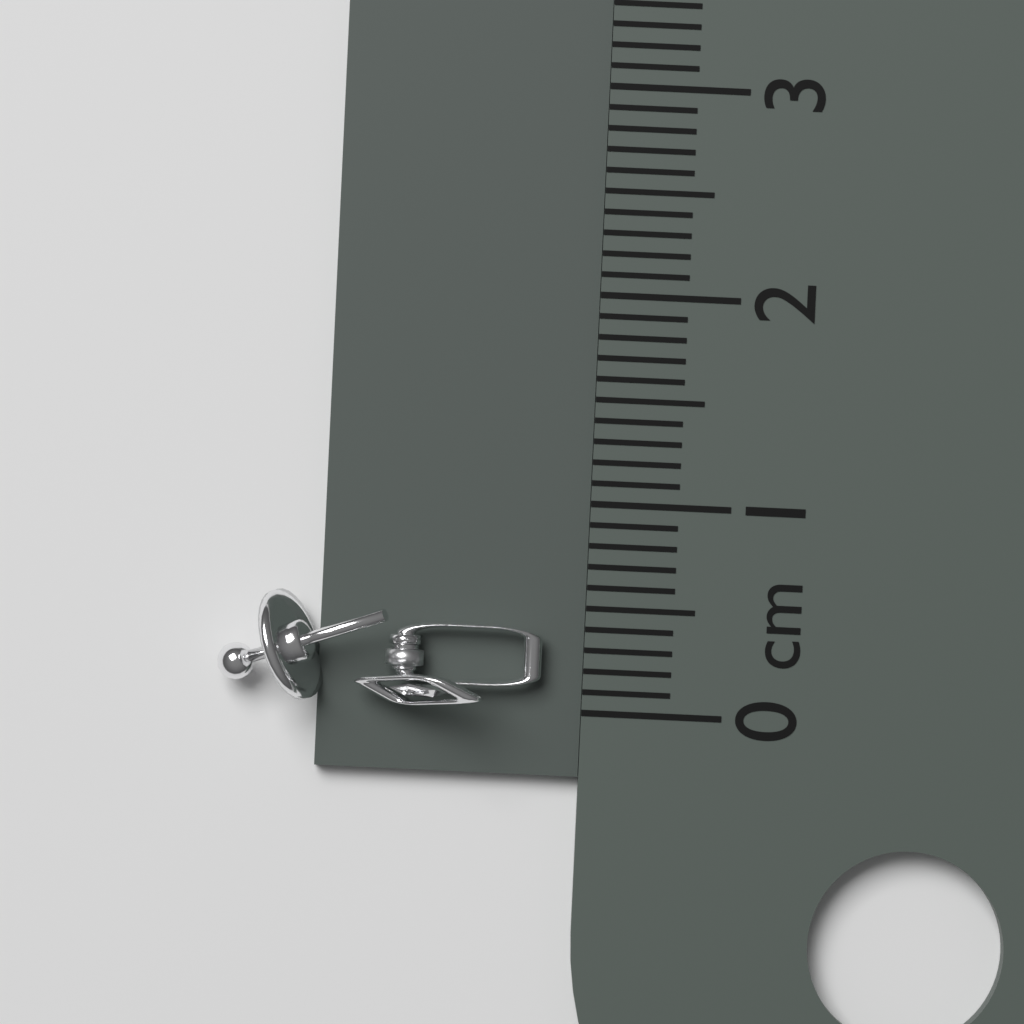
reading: 0.4 cm
